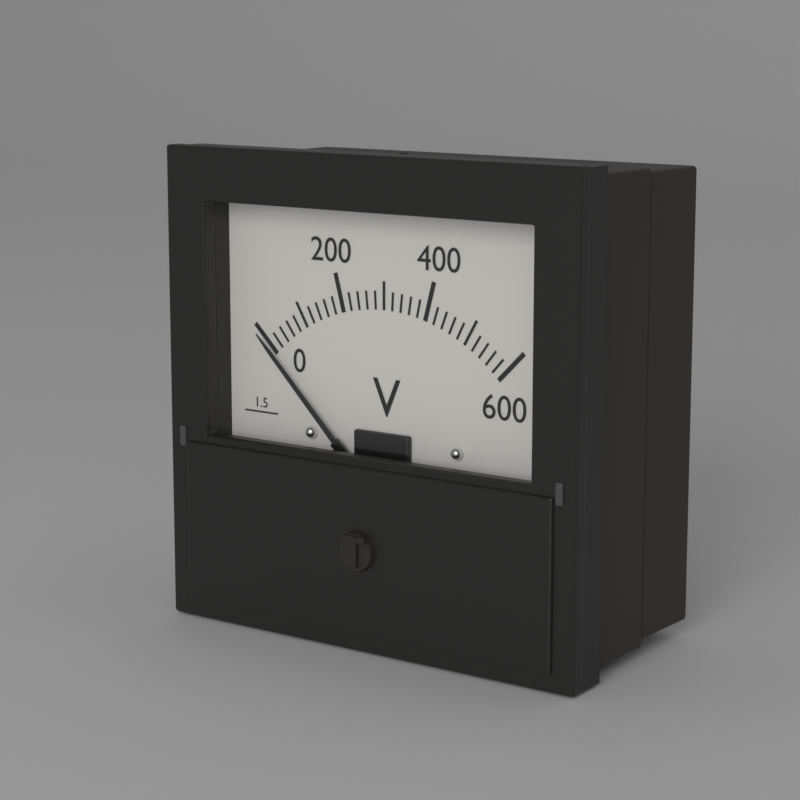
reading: 0 V
